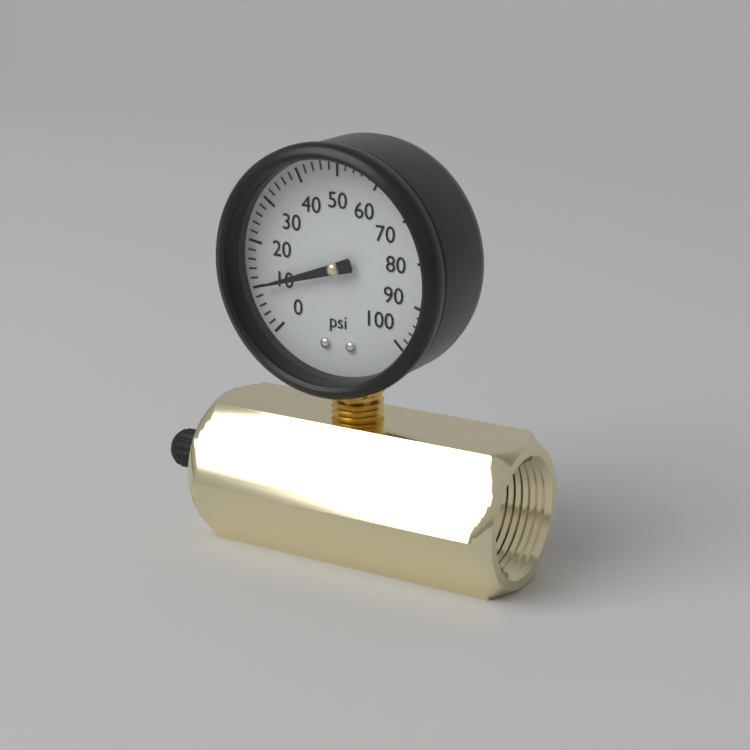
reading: 10 psi
